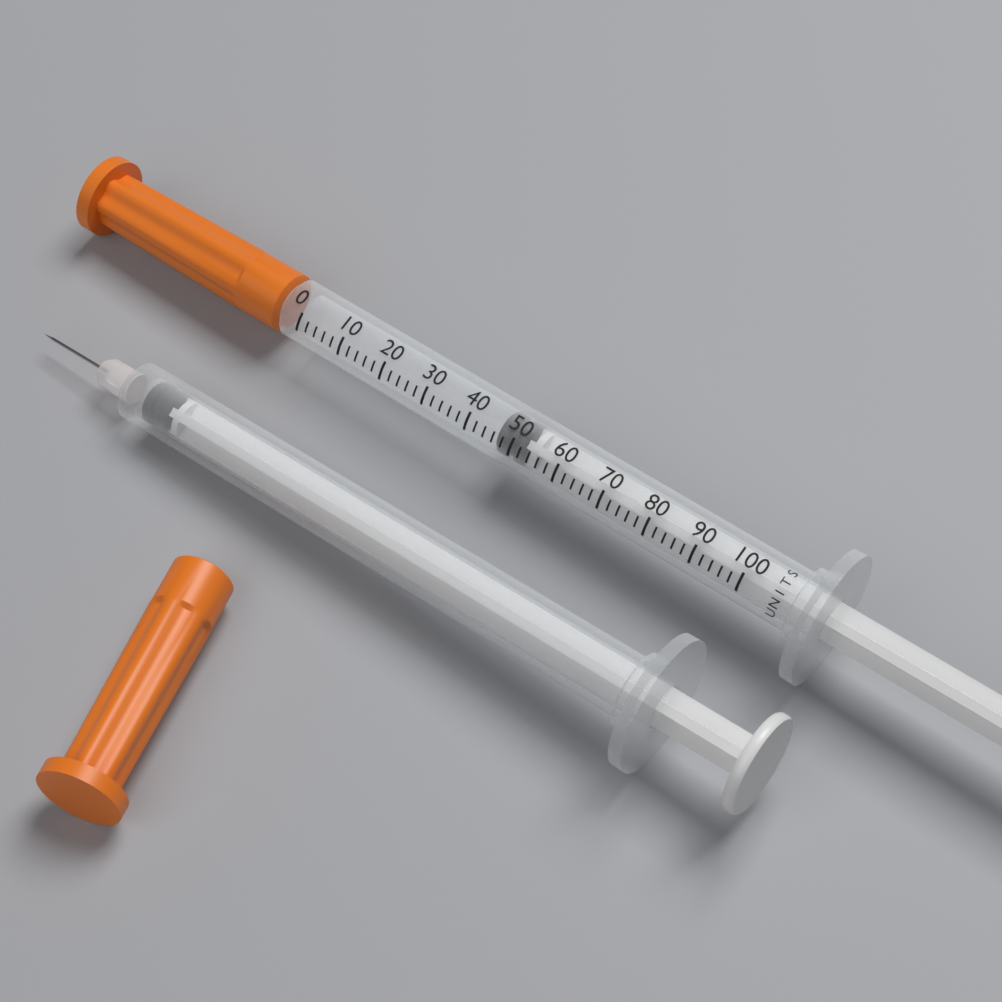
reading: 46 units
